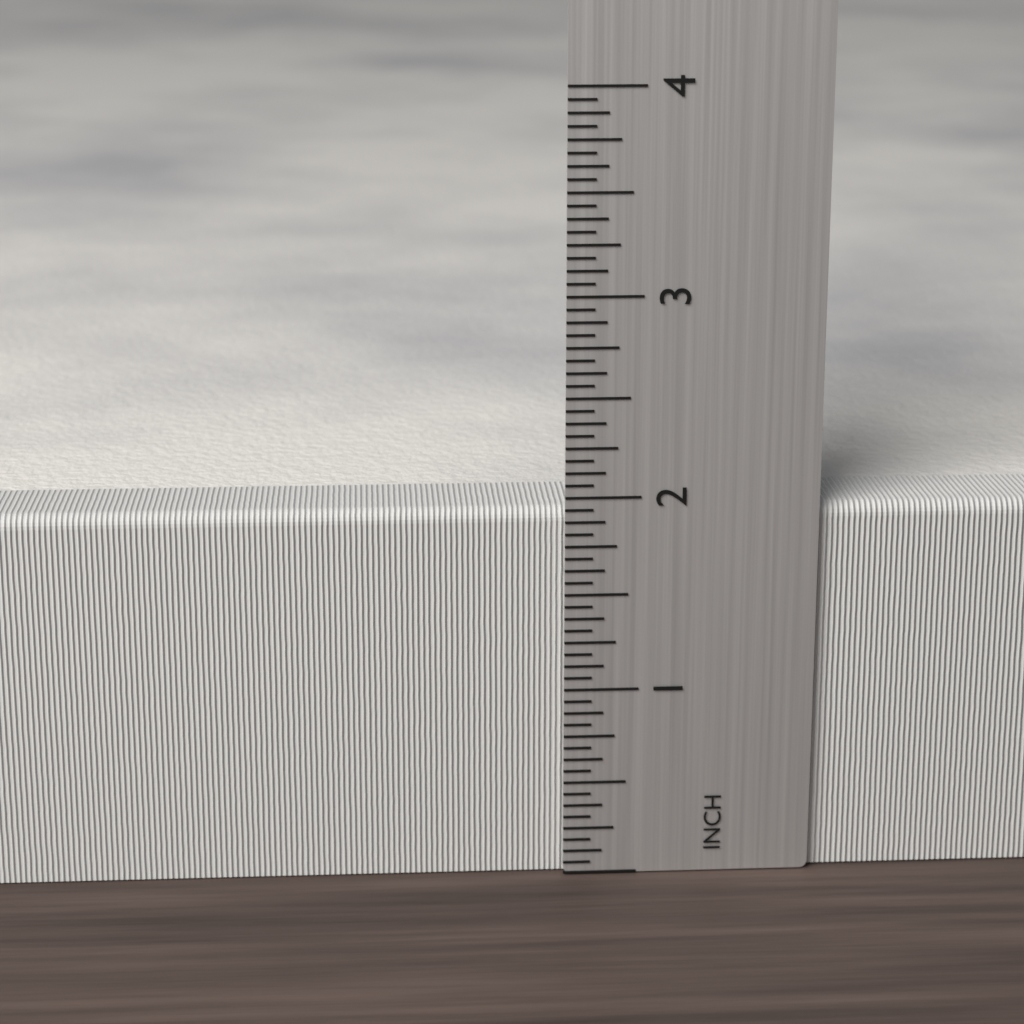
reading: 1.9375 inch
